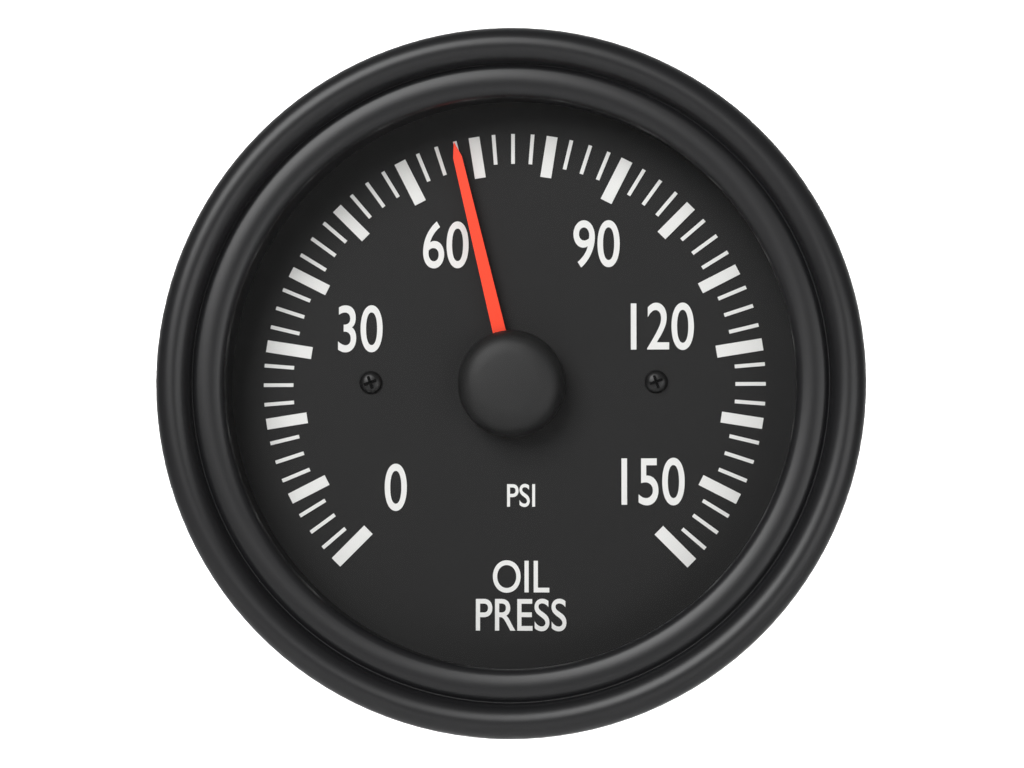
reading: 67.5 psi
